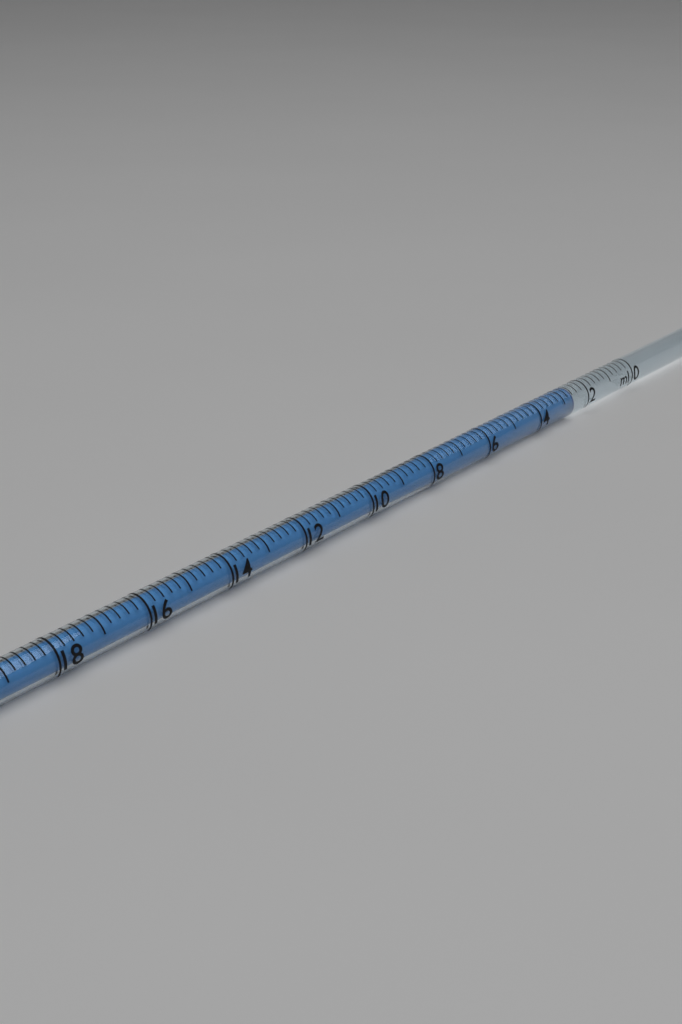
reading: 2.6 ml
